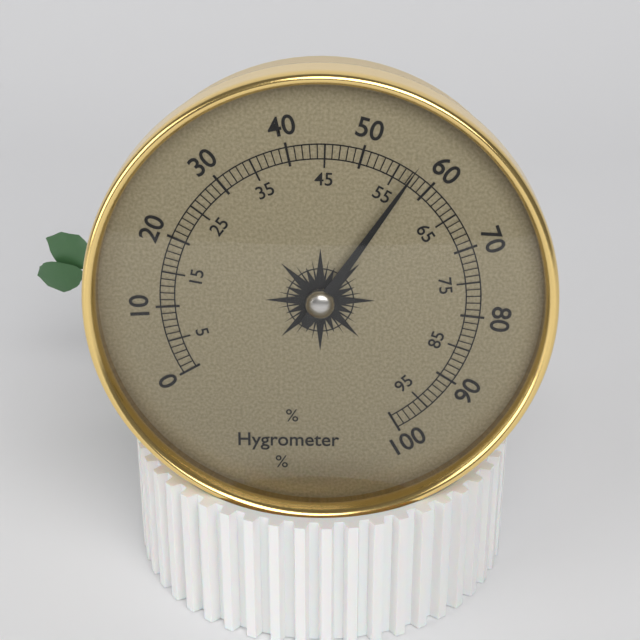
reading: 57 %
